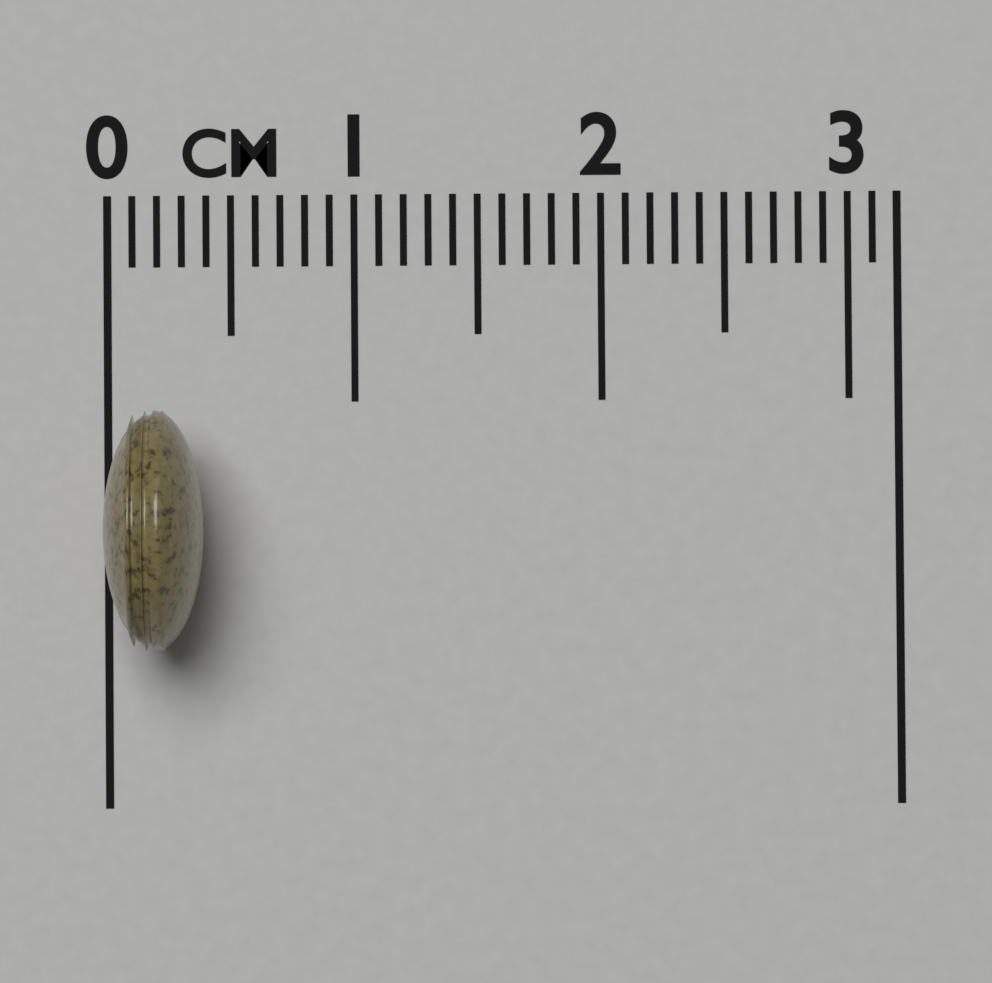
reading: 0.4 cm
